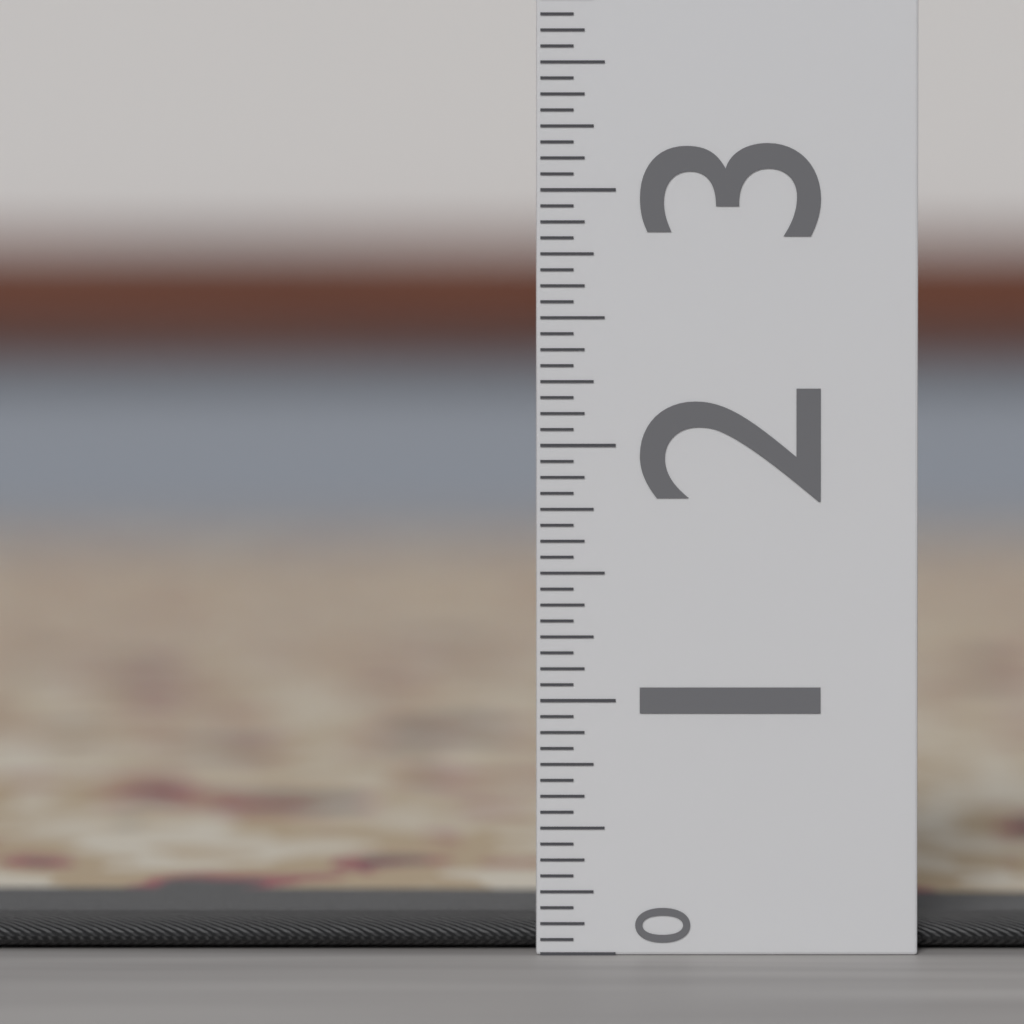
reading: 0.1875 (no unit)
